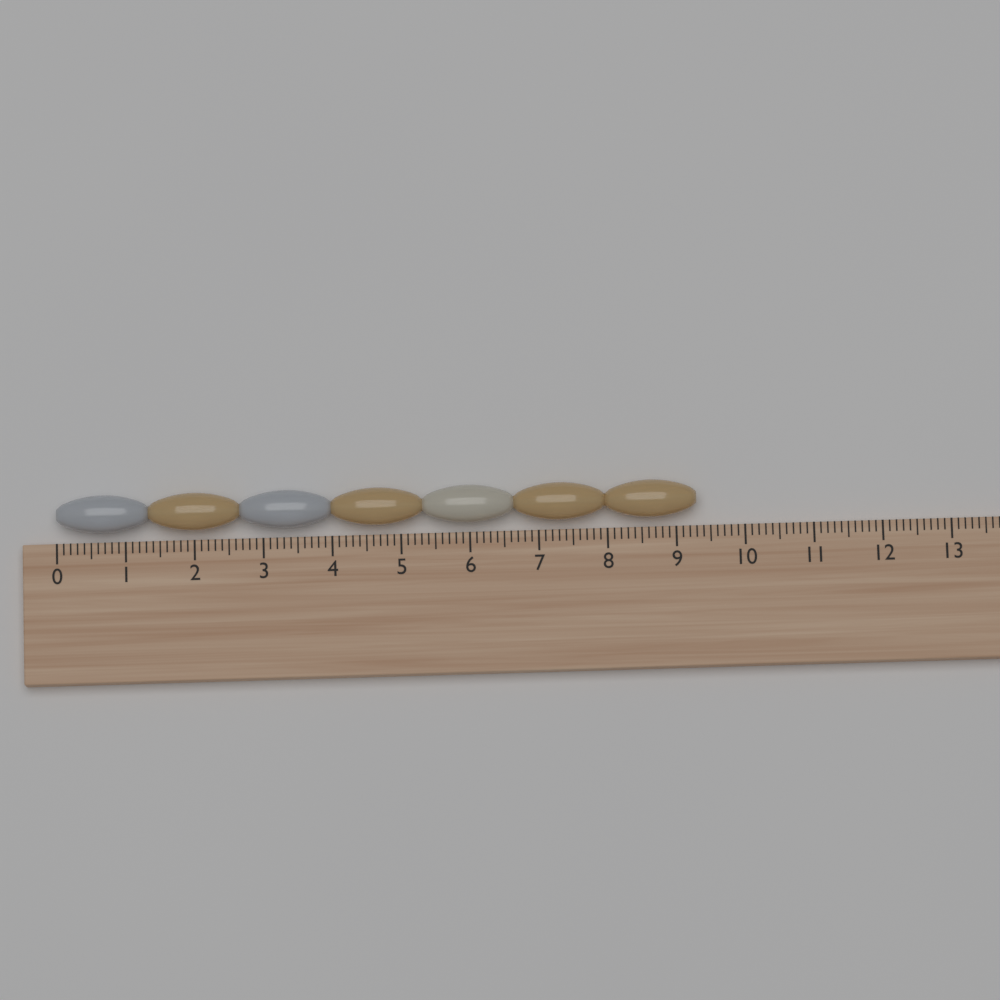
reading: 9.3 (no unit)
